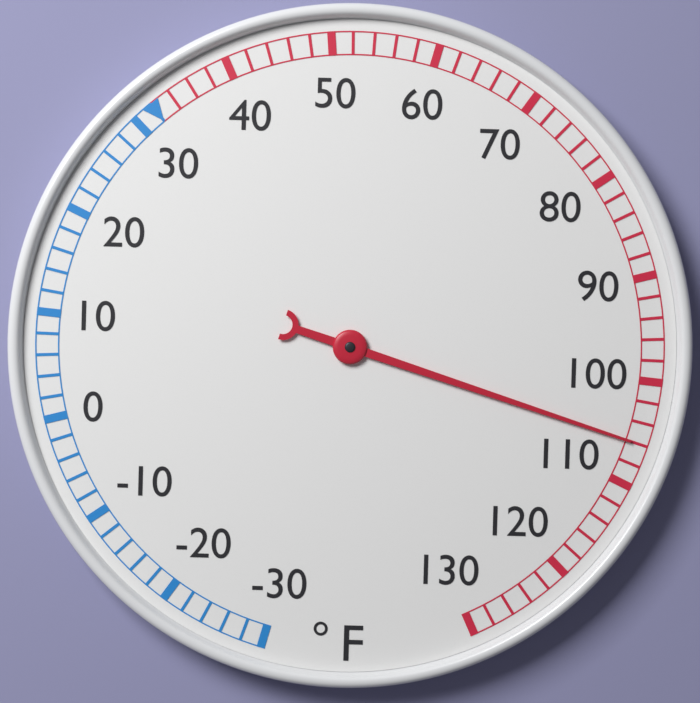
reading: 106 °F
